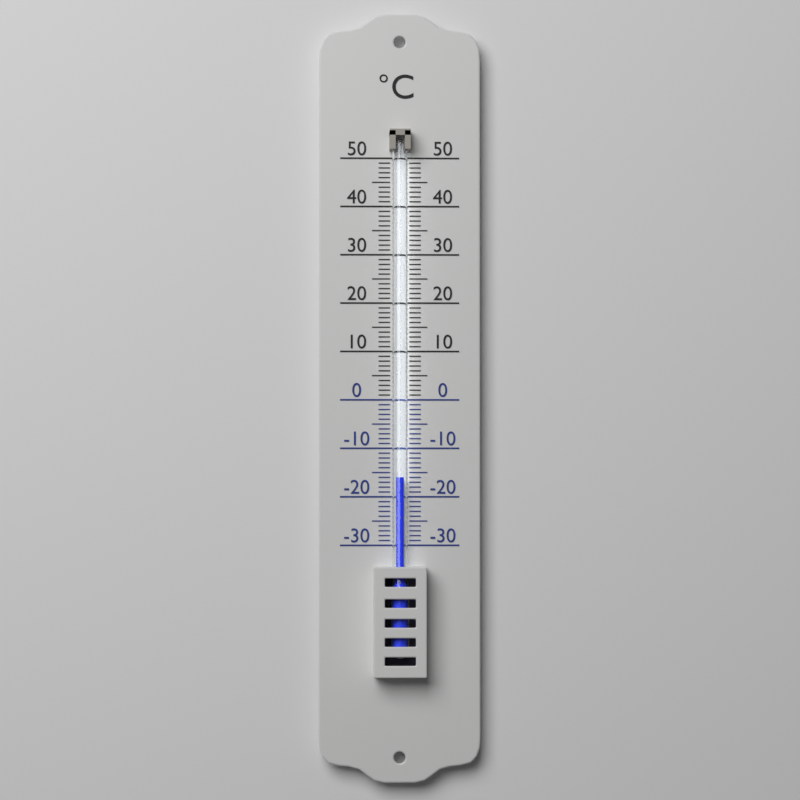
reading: -16 °C
